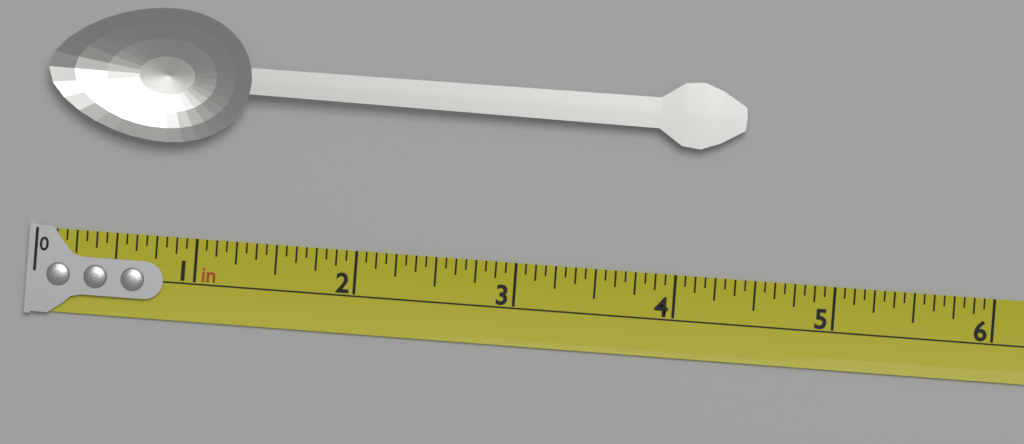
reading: 4.3750 in
